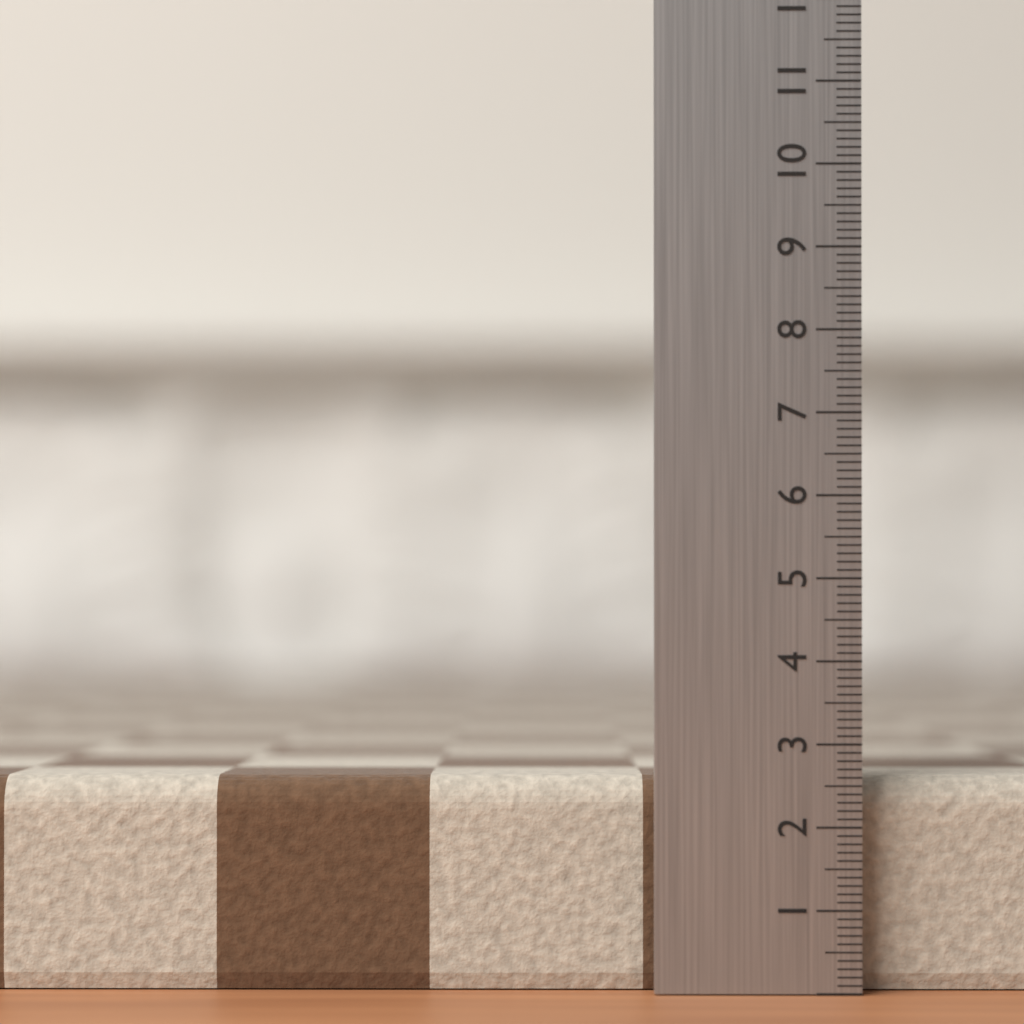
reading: 2.6 (no unit)
